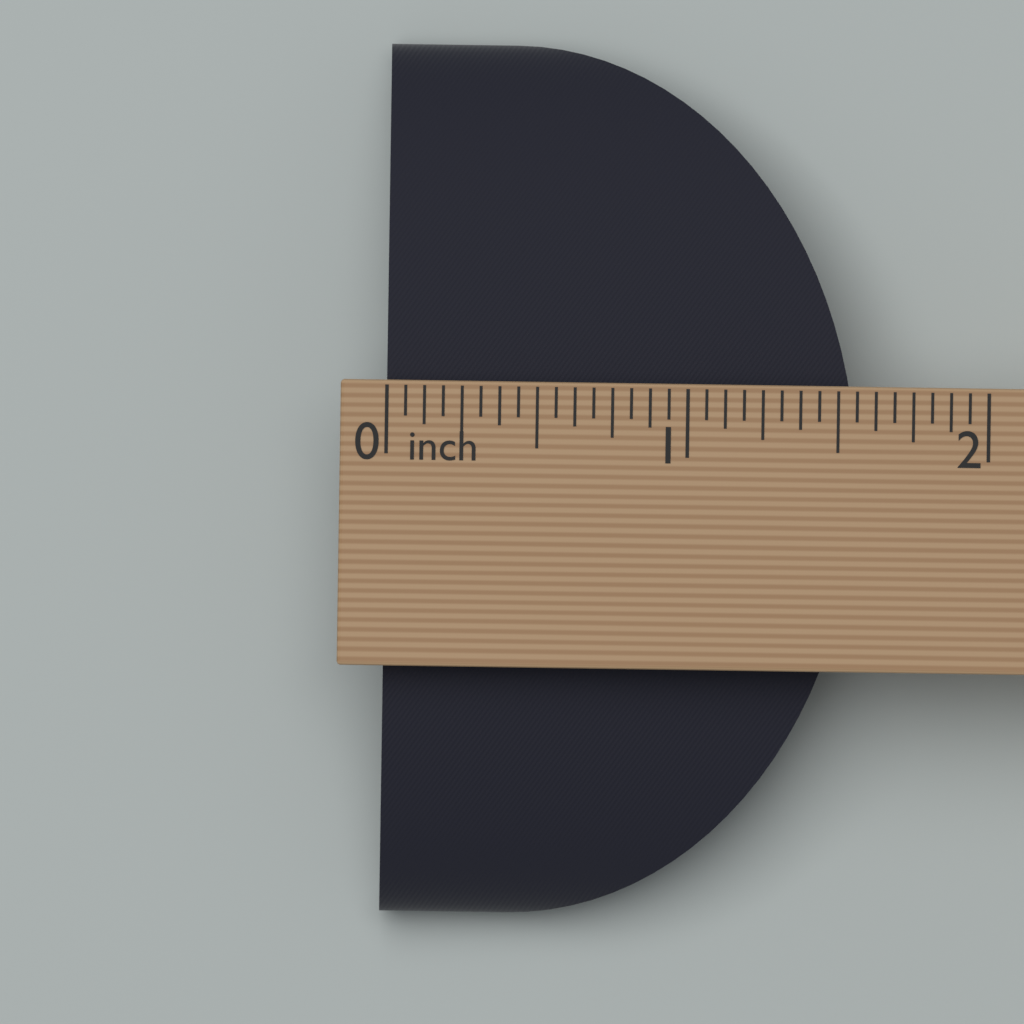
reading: 1.5625 in
